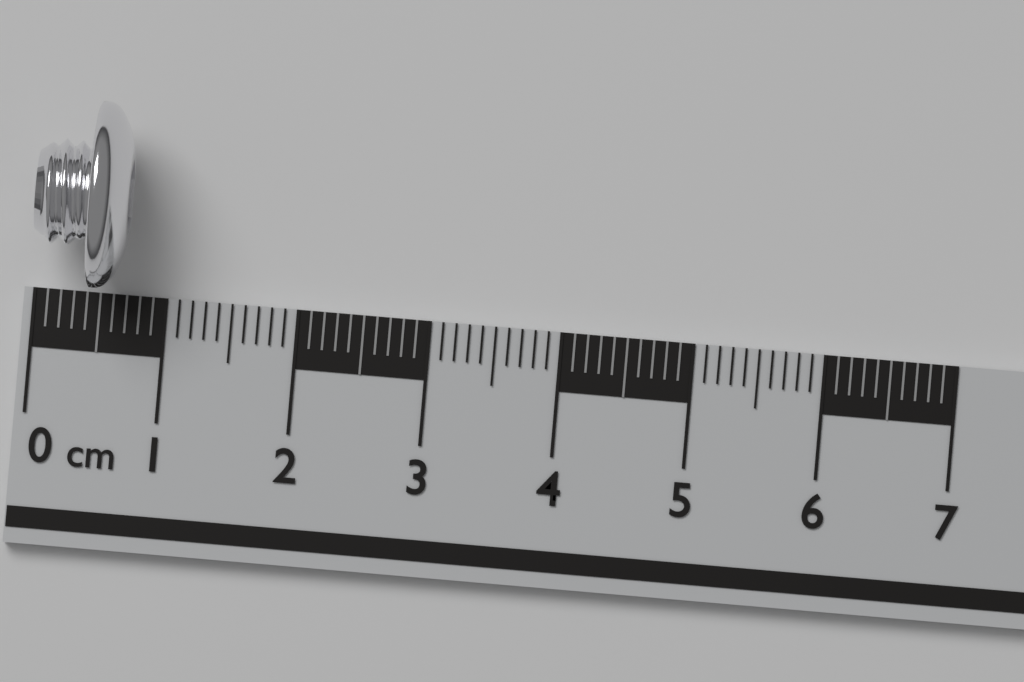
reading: 0.7 cm
